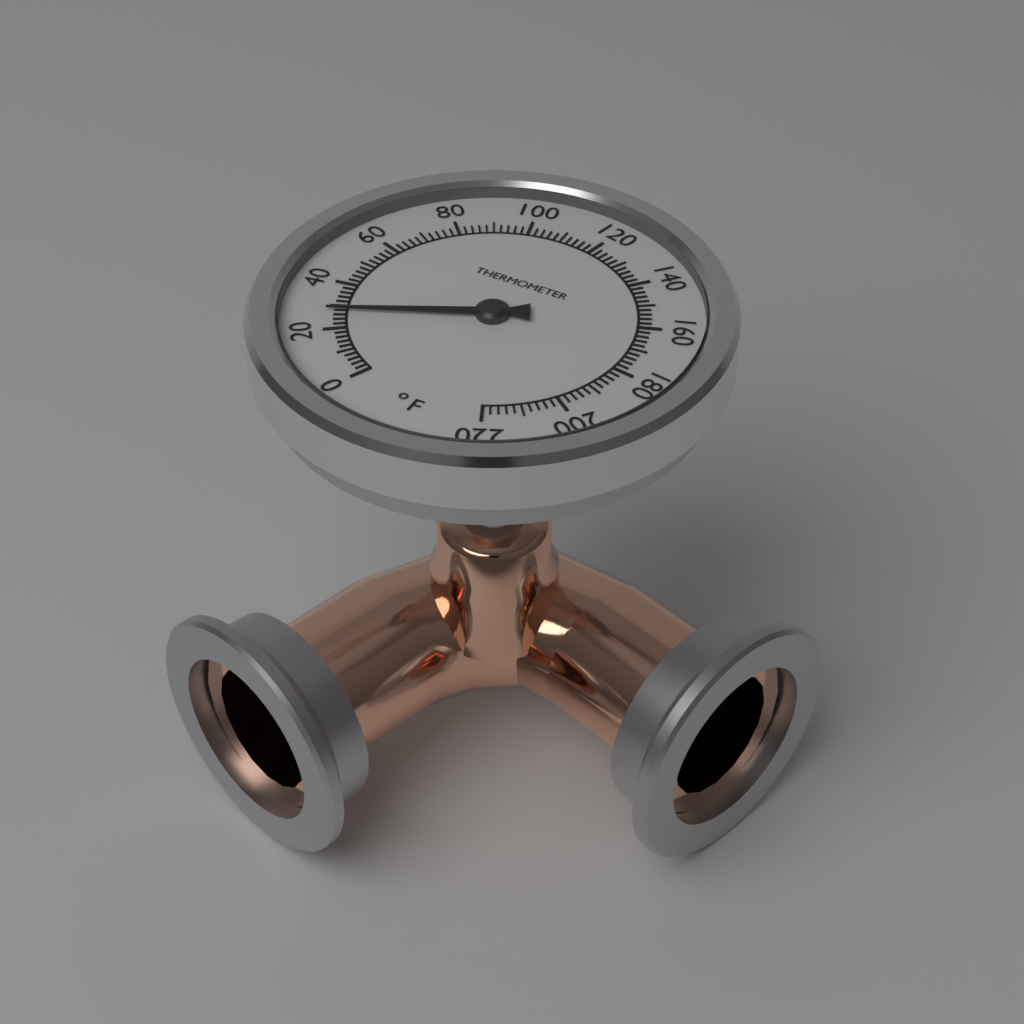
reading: 28 °F
